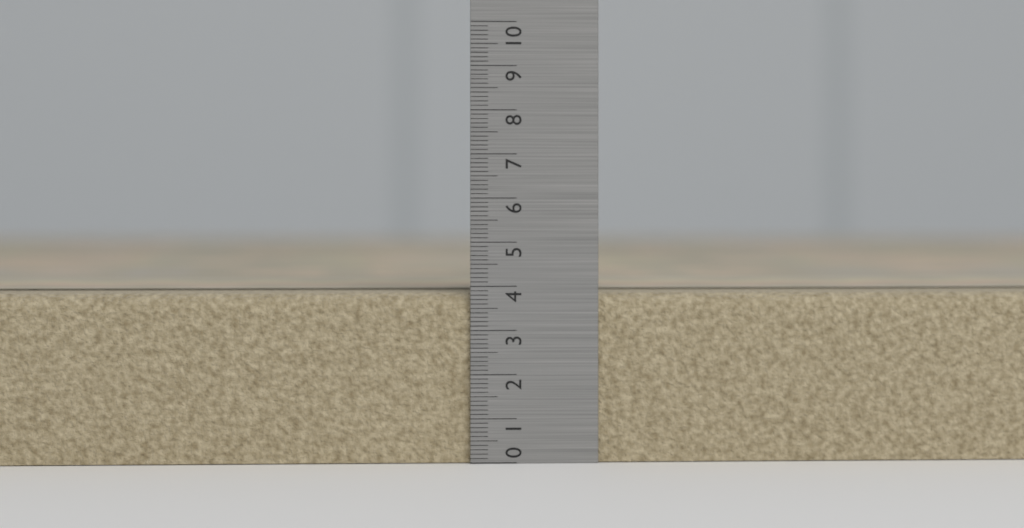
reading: 3.9 (no unit)
